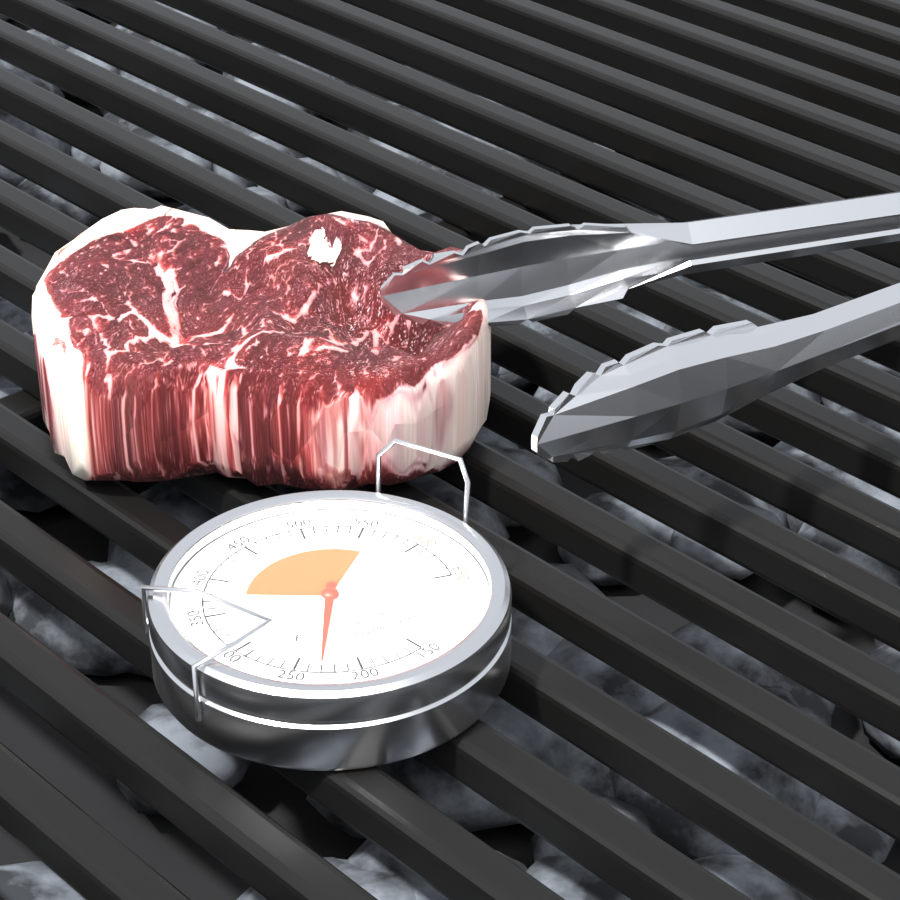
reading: 230 °F
